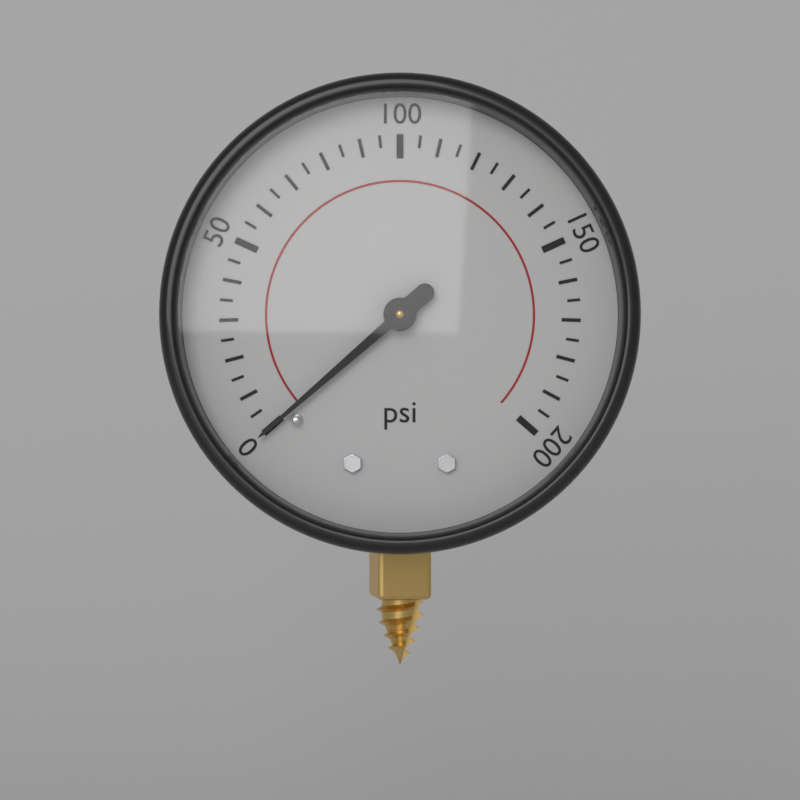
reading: 0 psi
